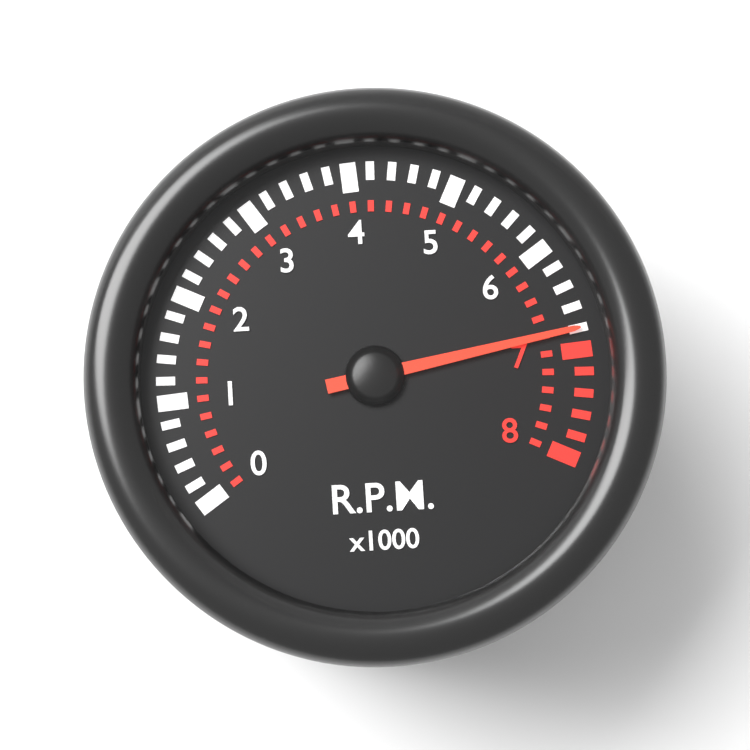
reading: 6.8 x1000 RPM
